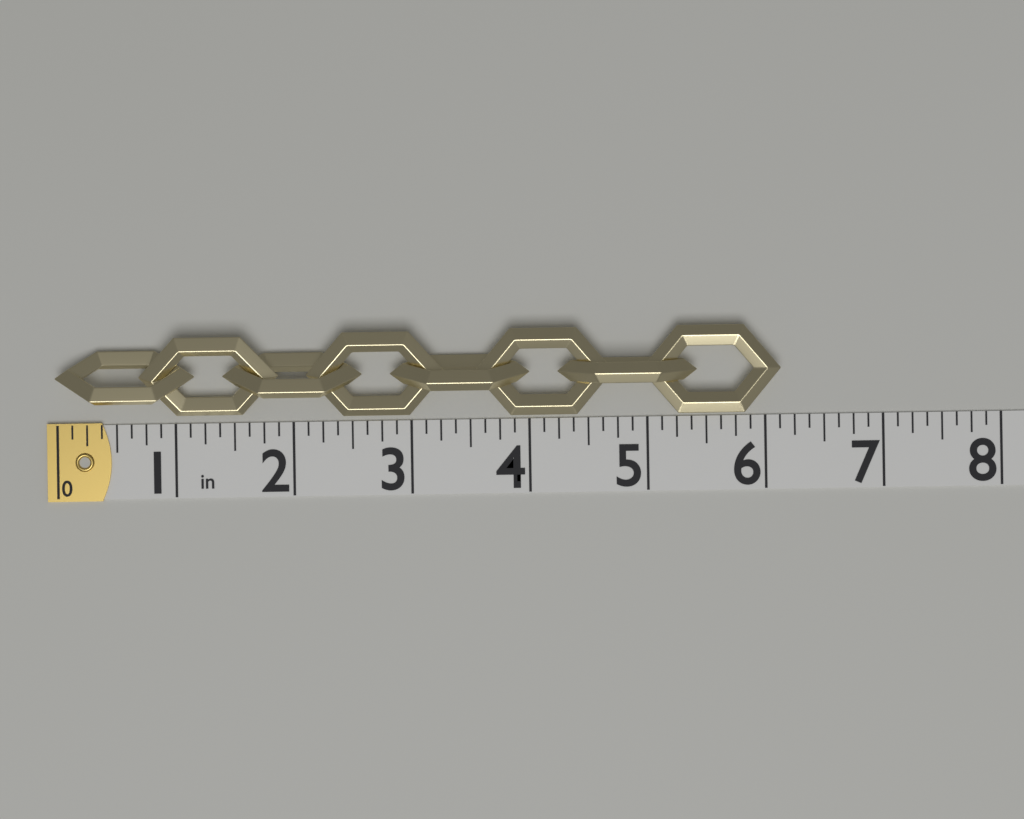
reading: 6.125 in
